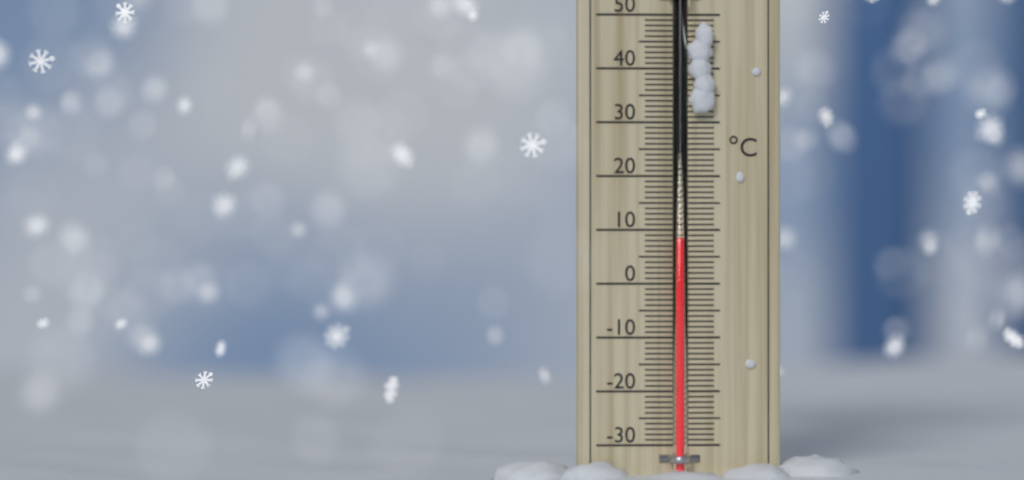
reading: 8 °C
